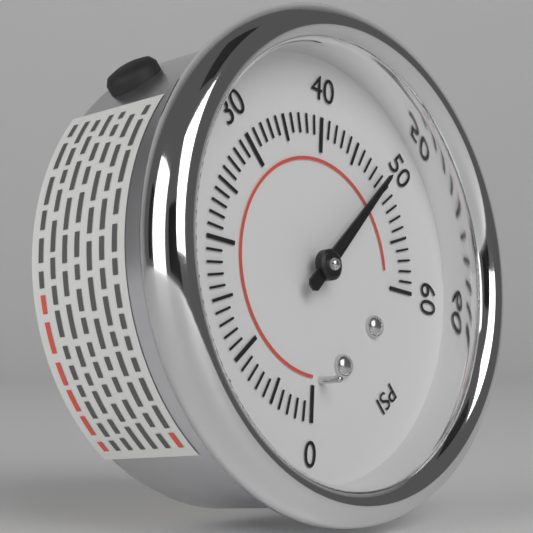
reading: 49 psi
